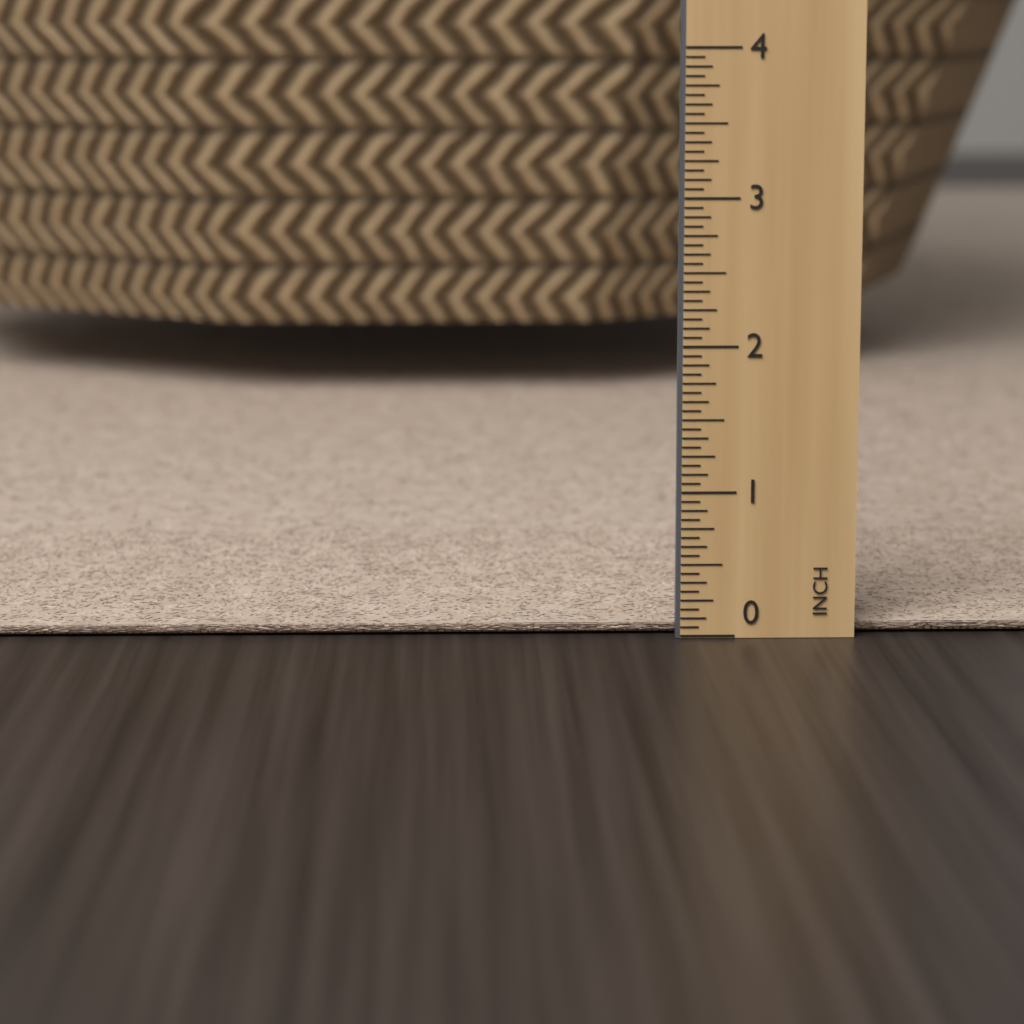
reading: 0.0625 in
